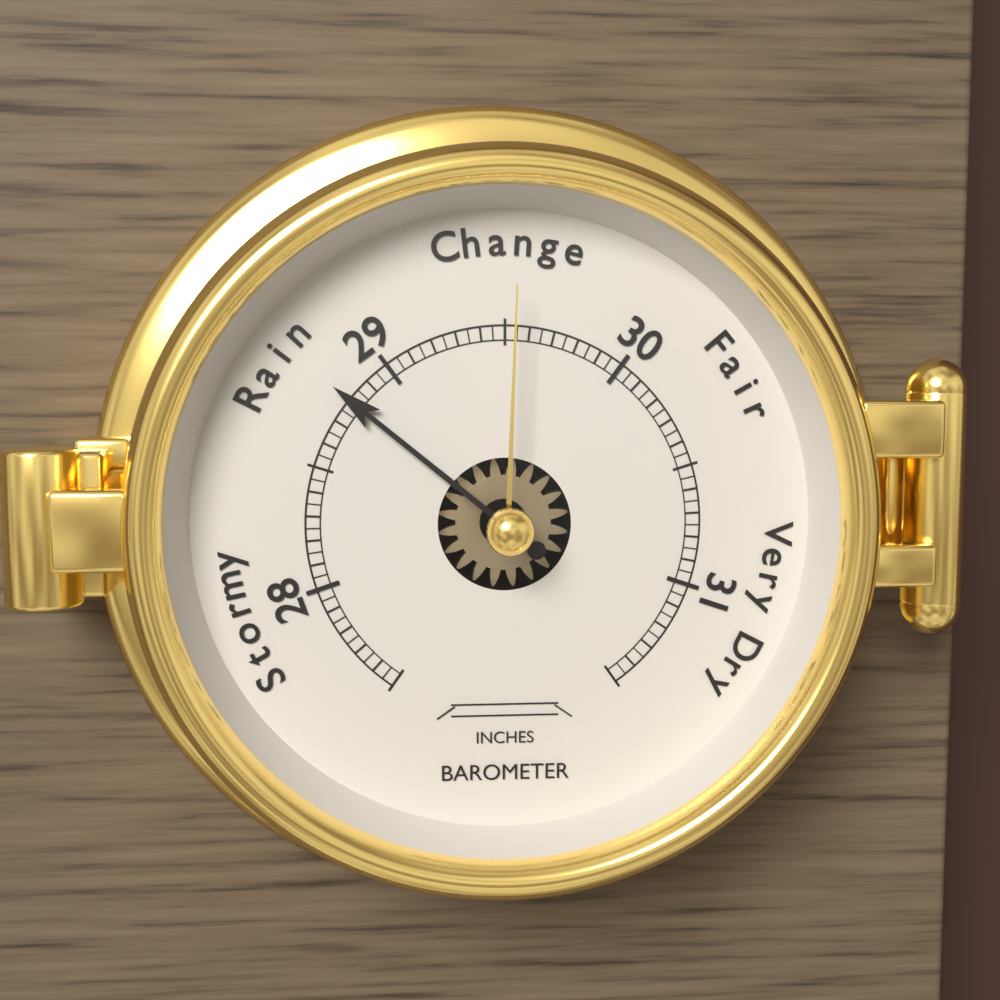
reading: 28.80 inches
